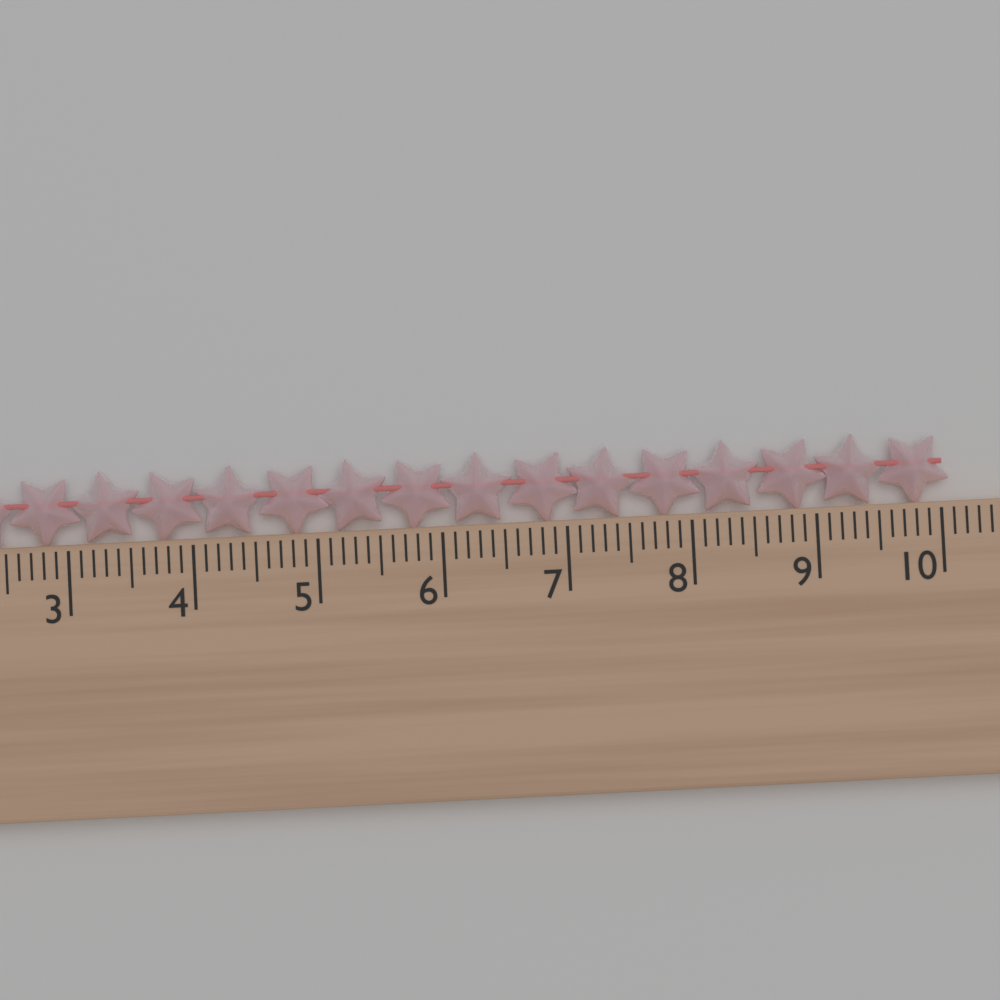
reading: 10.1 cm
